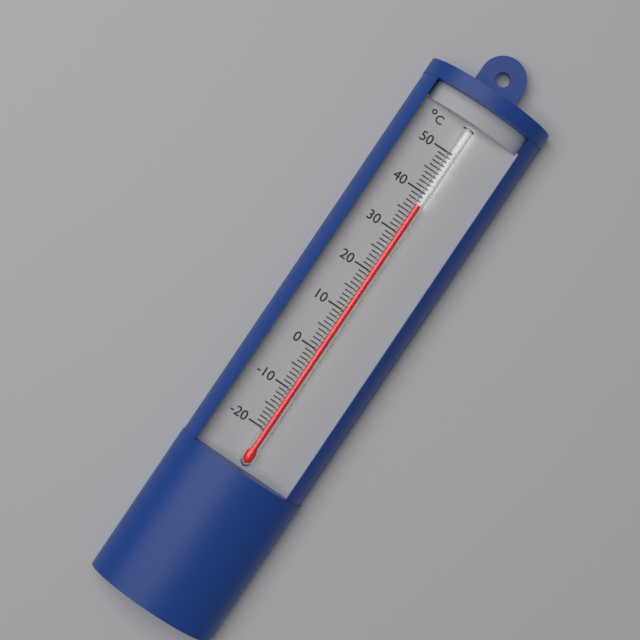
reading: 37 °C
